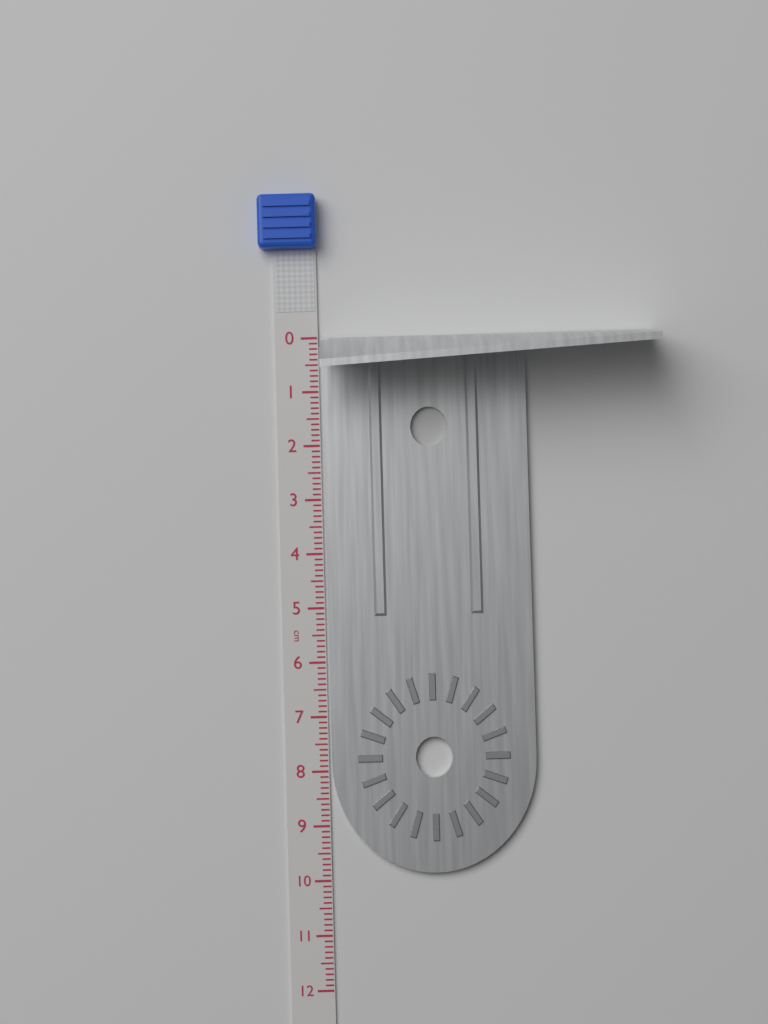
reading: 9.9 cm
